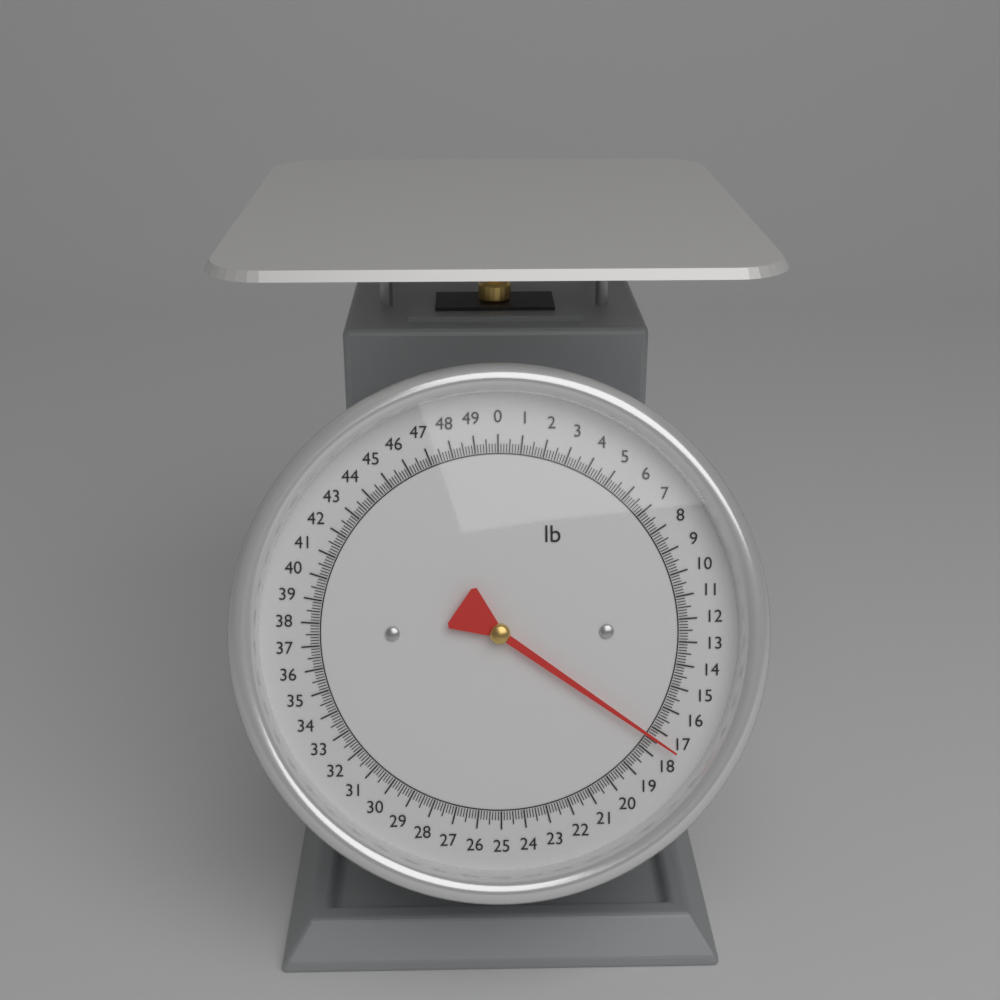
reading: 17.375 lb
